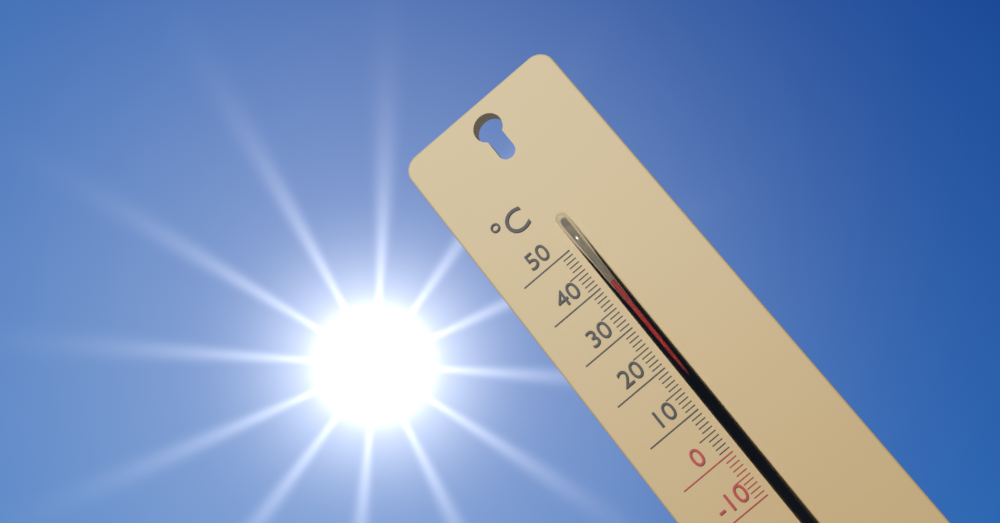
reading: 39 °C
